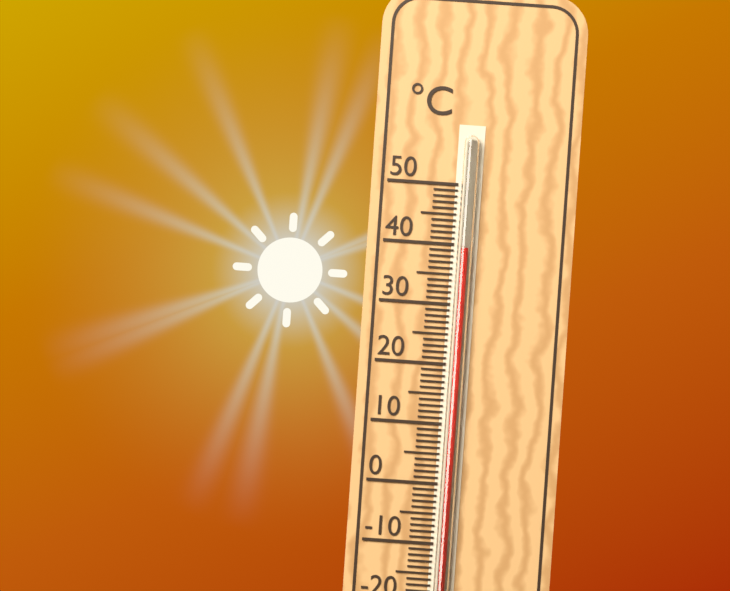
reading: 39.5 °C
